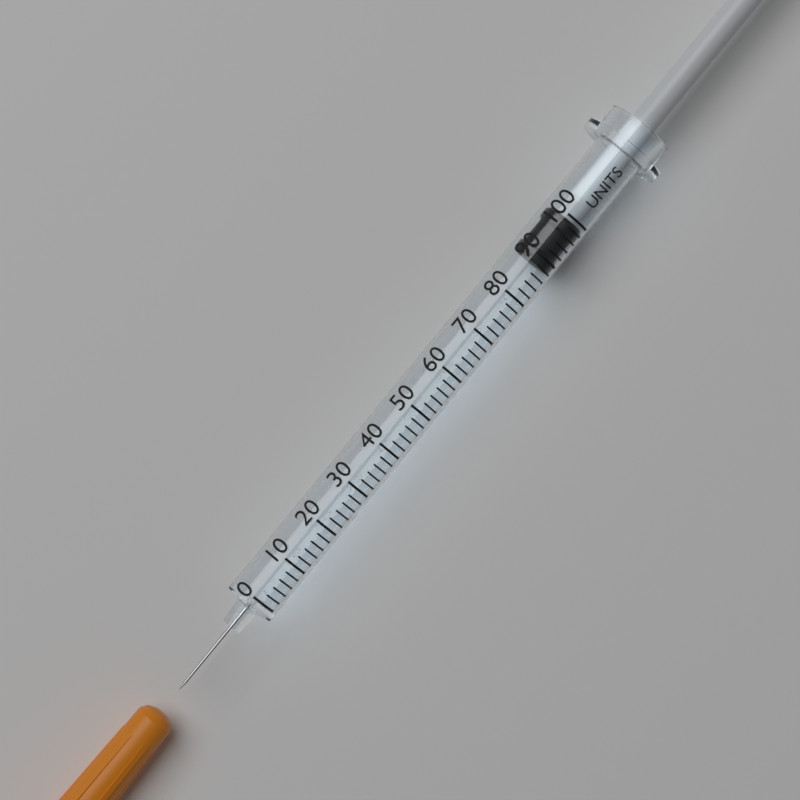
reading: 88 units
